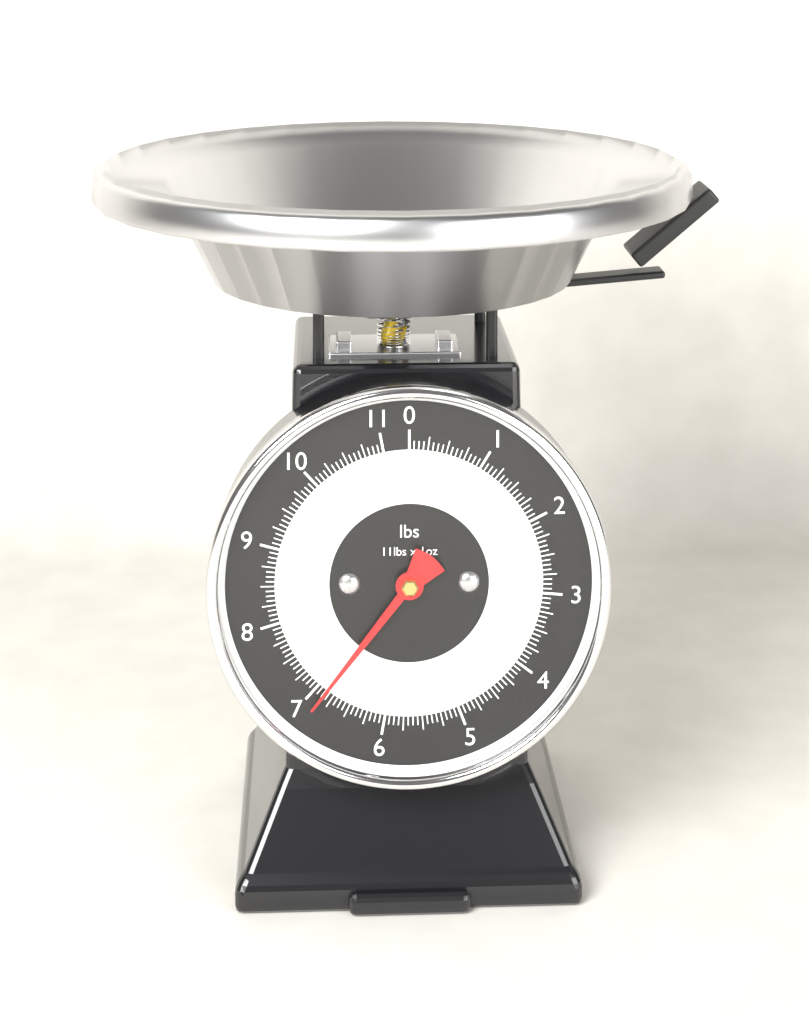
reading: 6.8750 lbs
